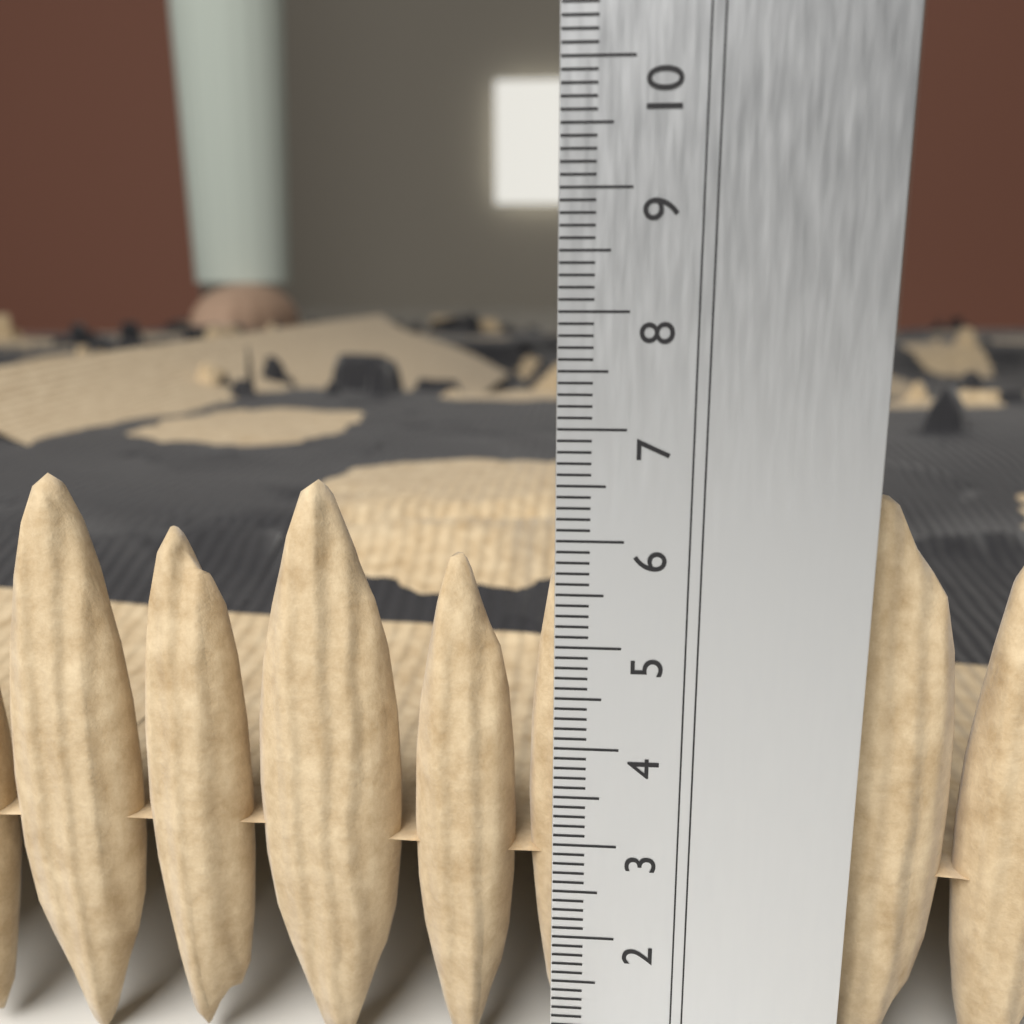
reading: 6.4 cm
